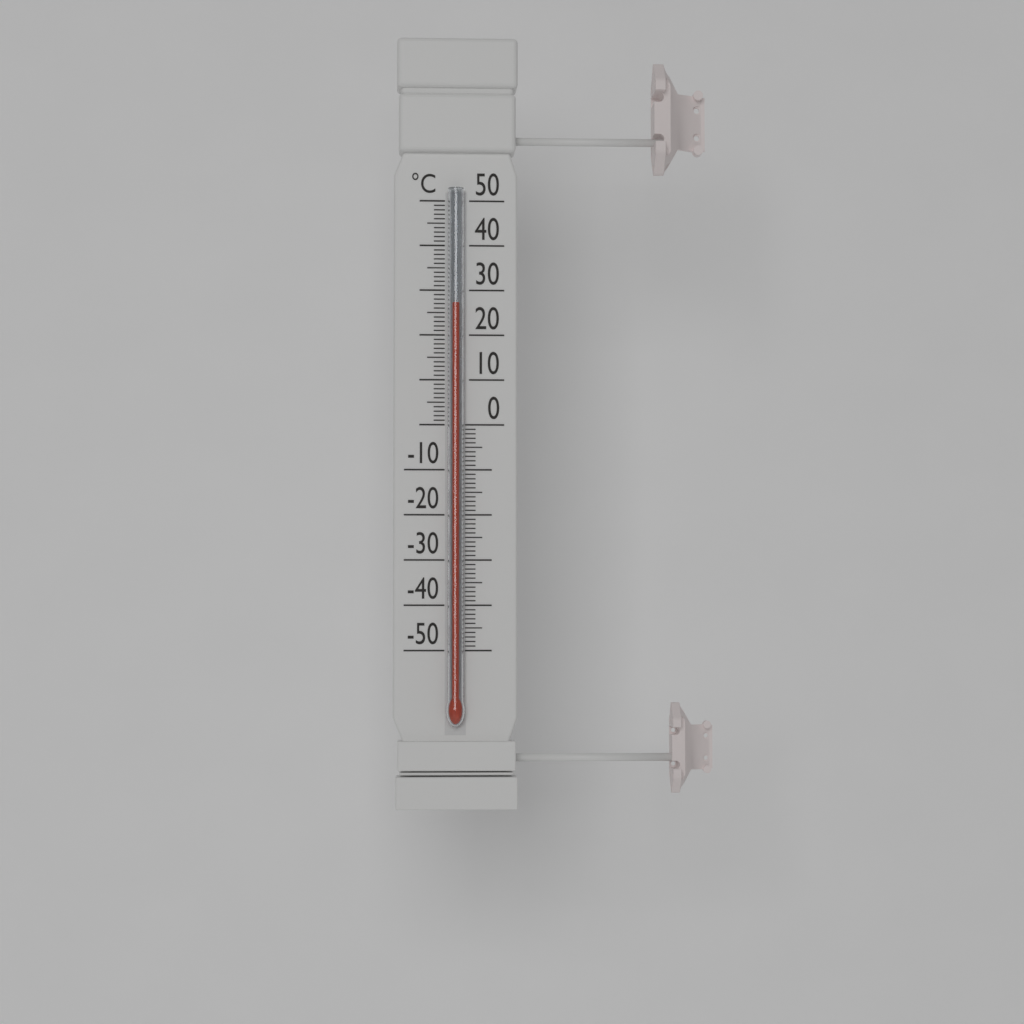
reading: 27 °C
